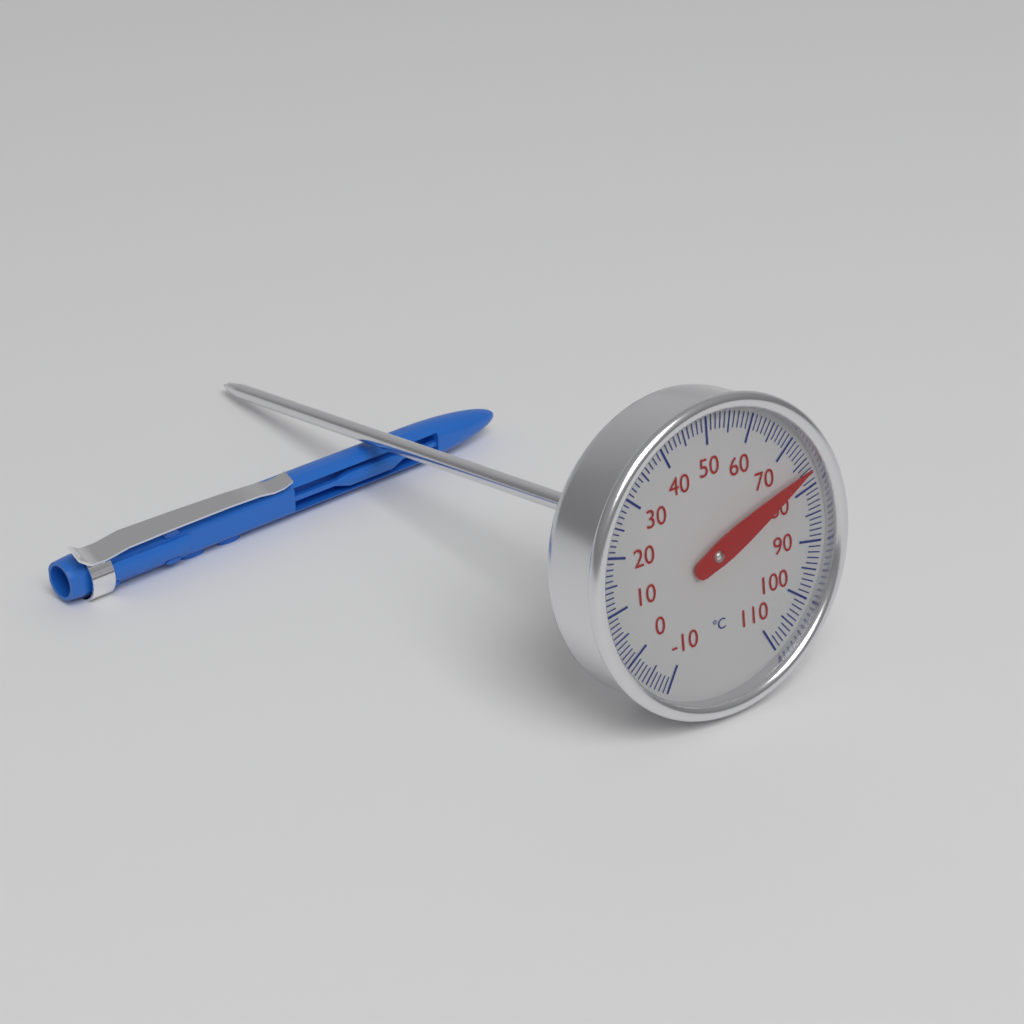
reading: 77 °C
